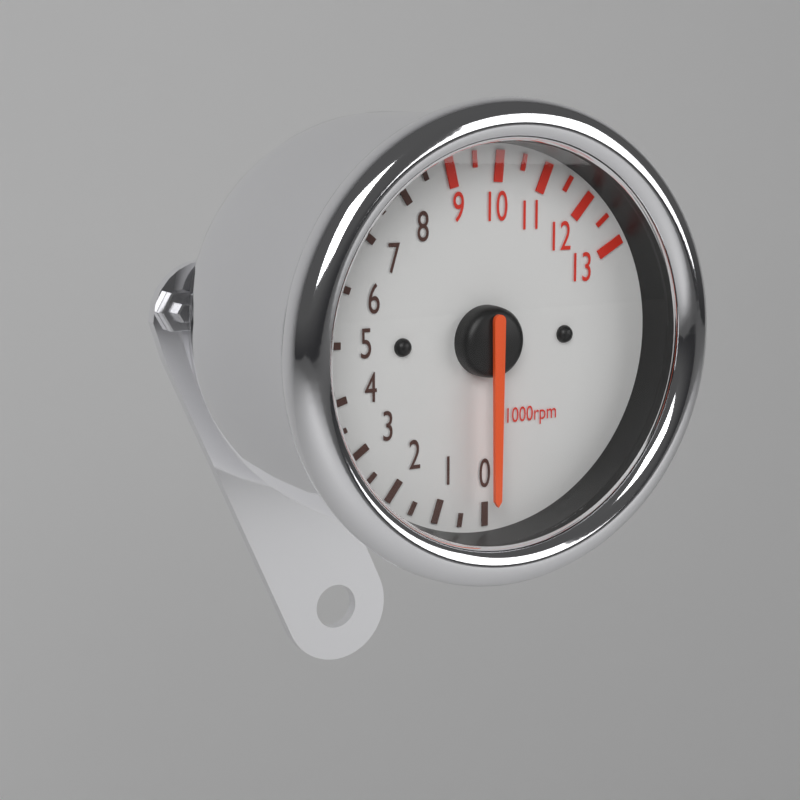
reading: 0 rpm
